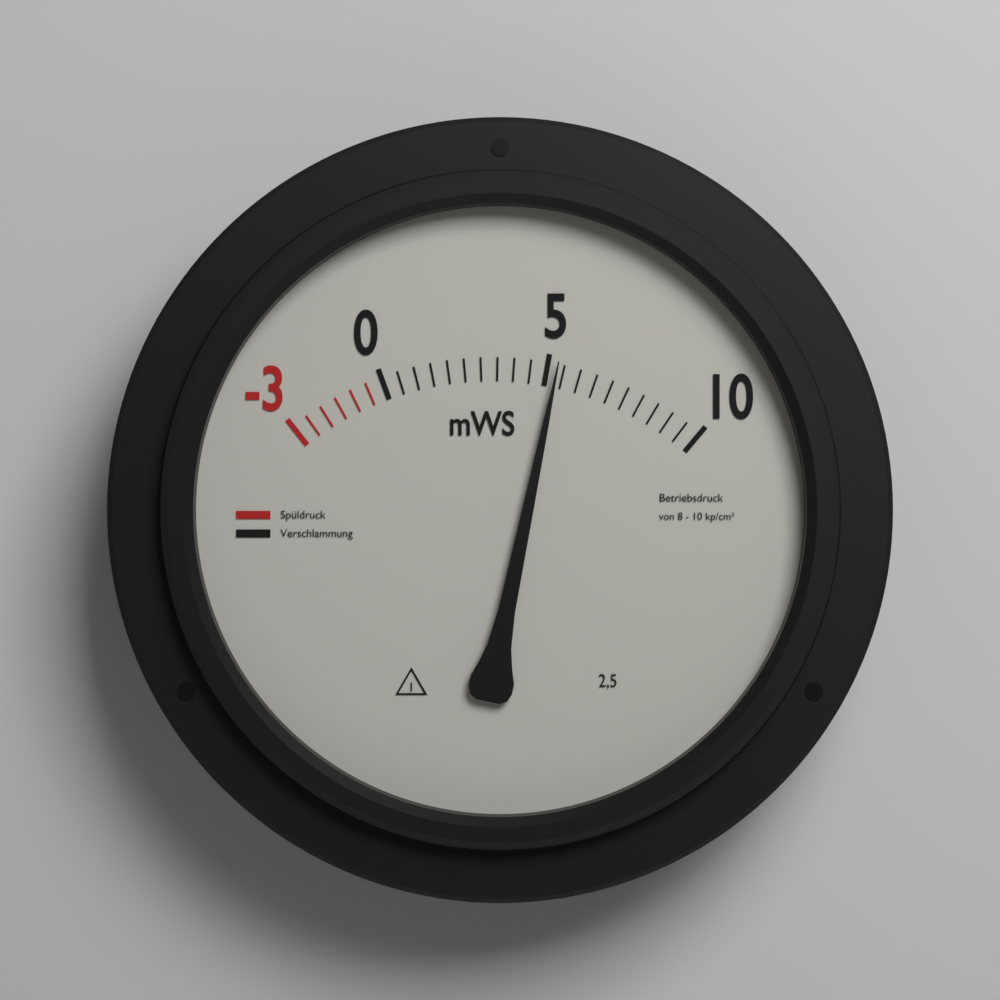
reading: 5.3 mWS
